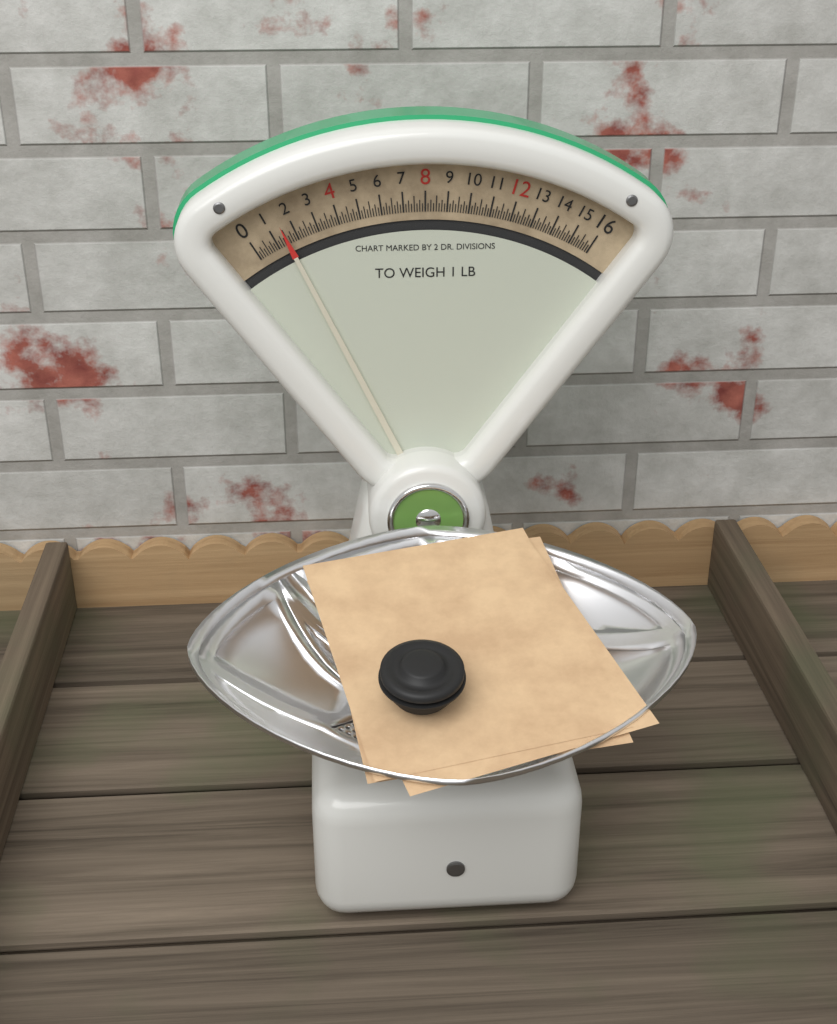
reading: 1.500 oz
